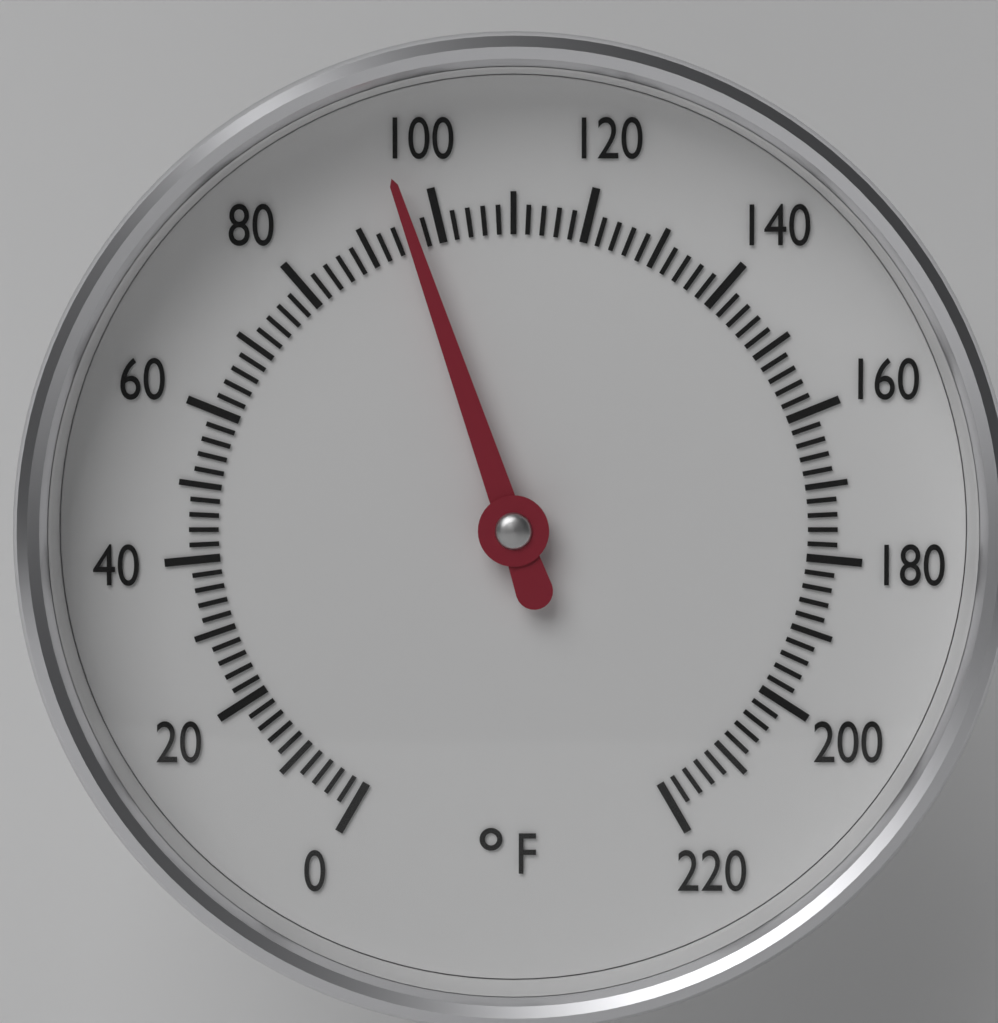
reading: 96 °F
